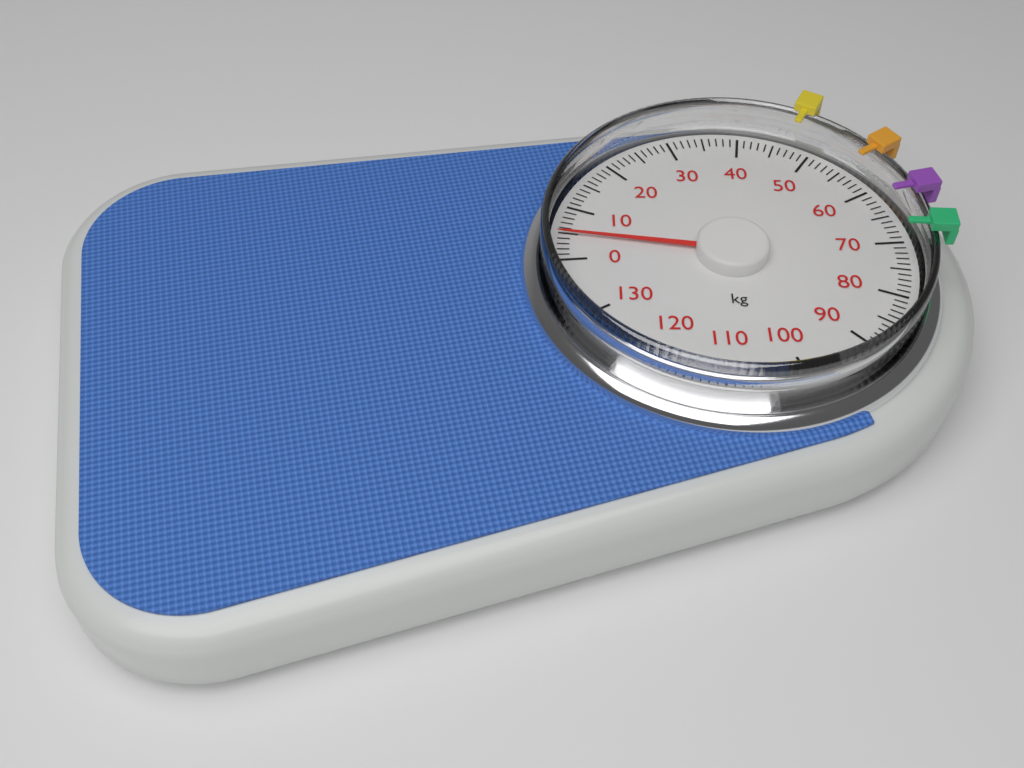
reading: 5 kg
